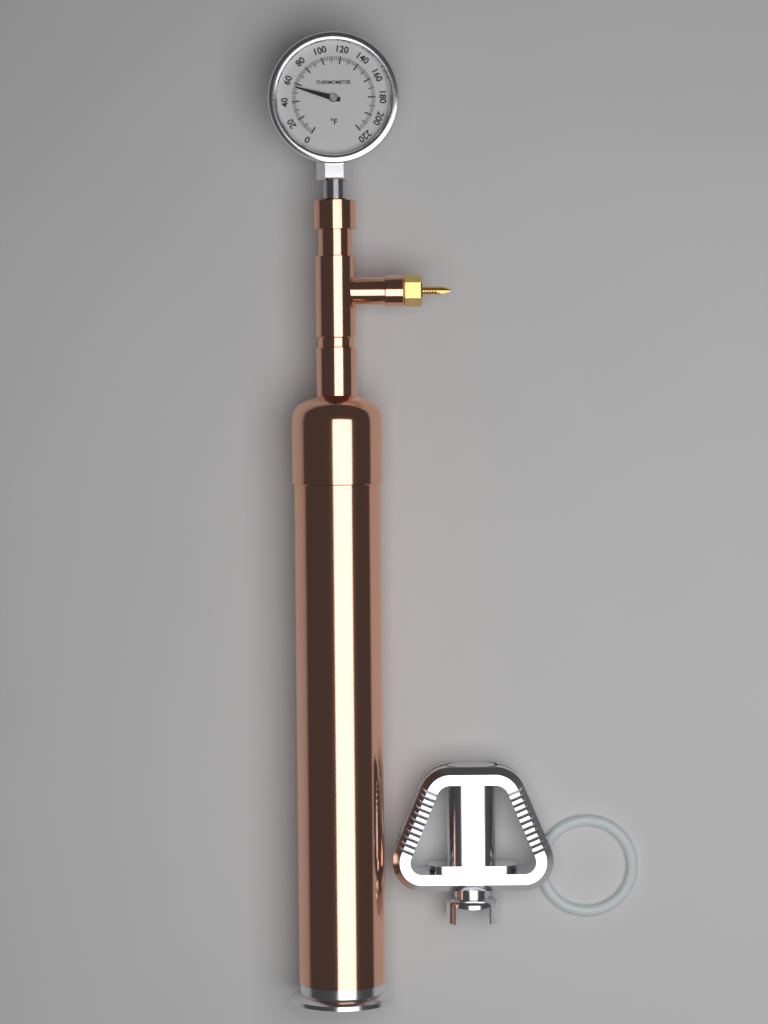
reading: 56 °F
